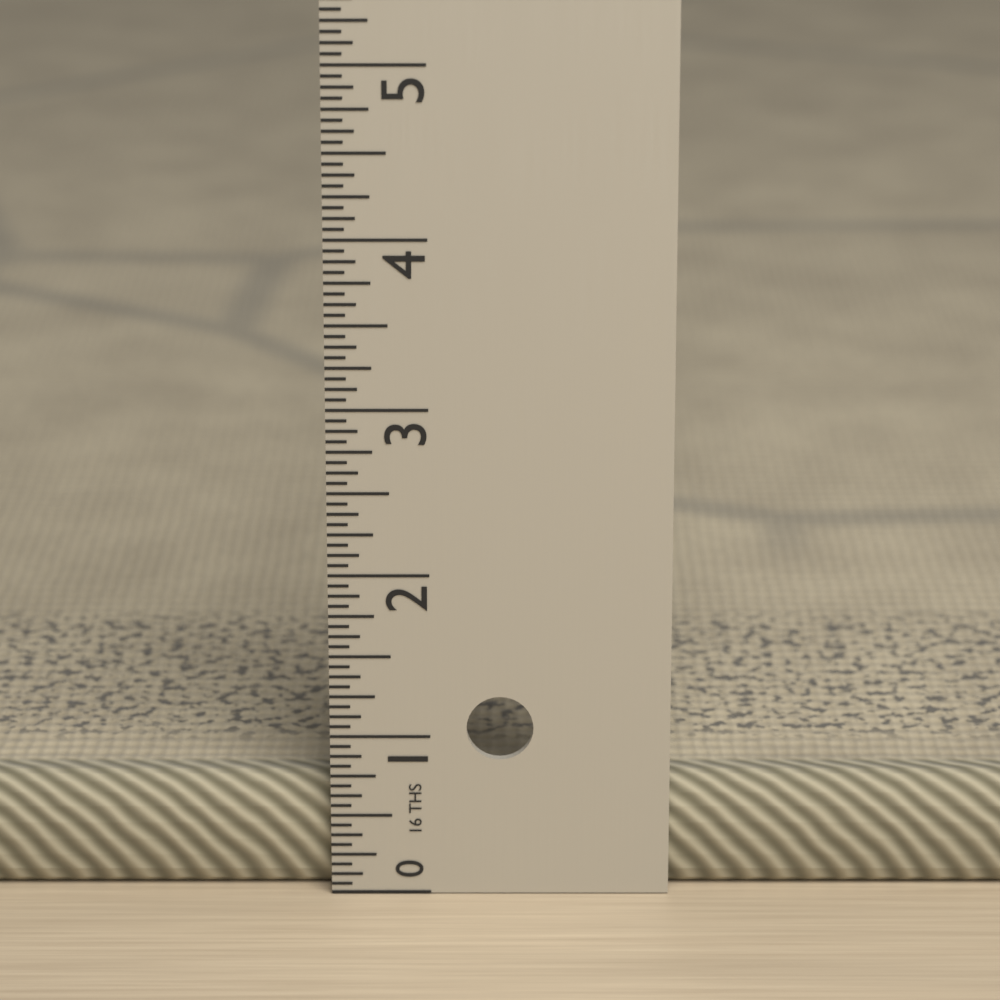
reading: 0.7000 in
